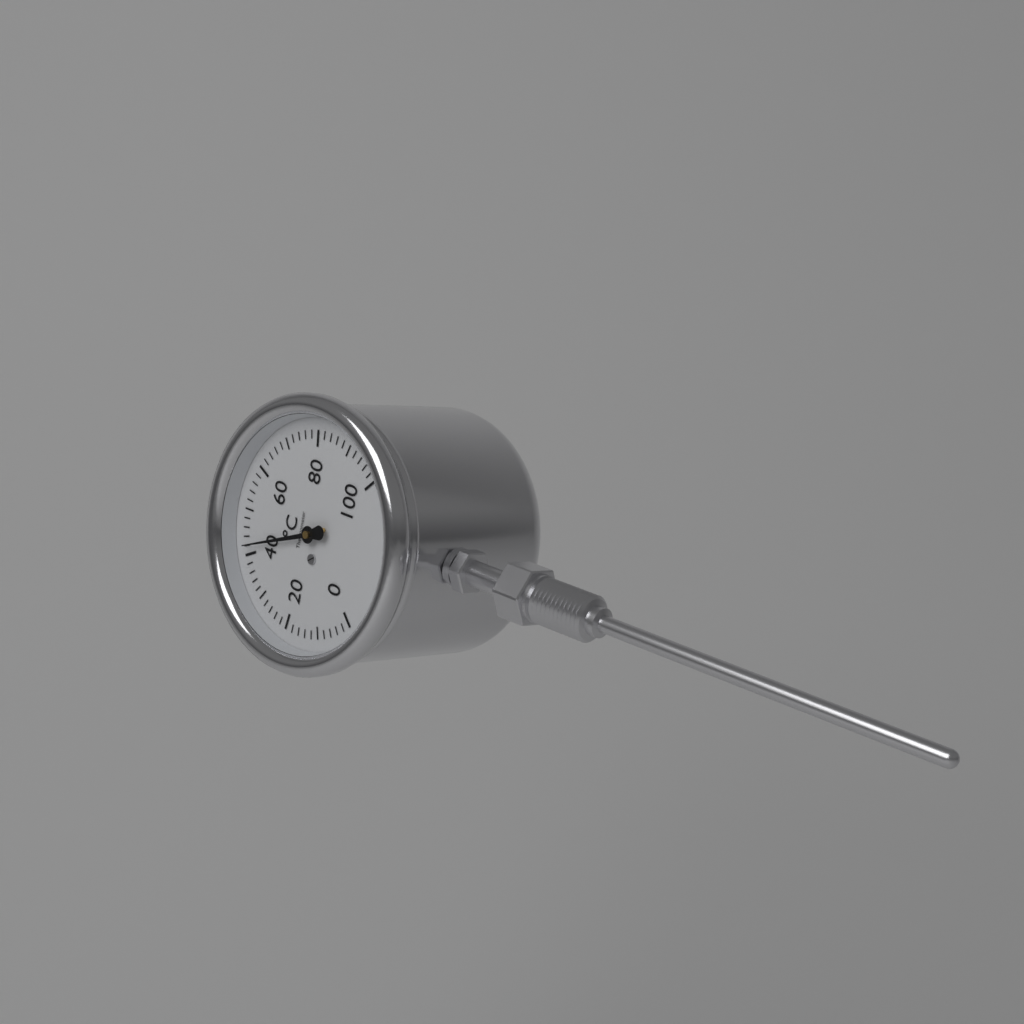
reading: 42 °C
